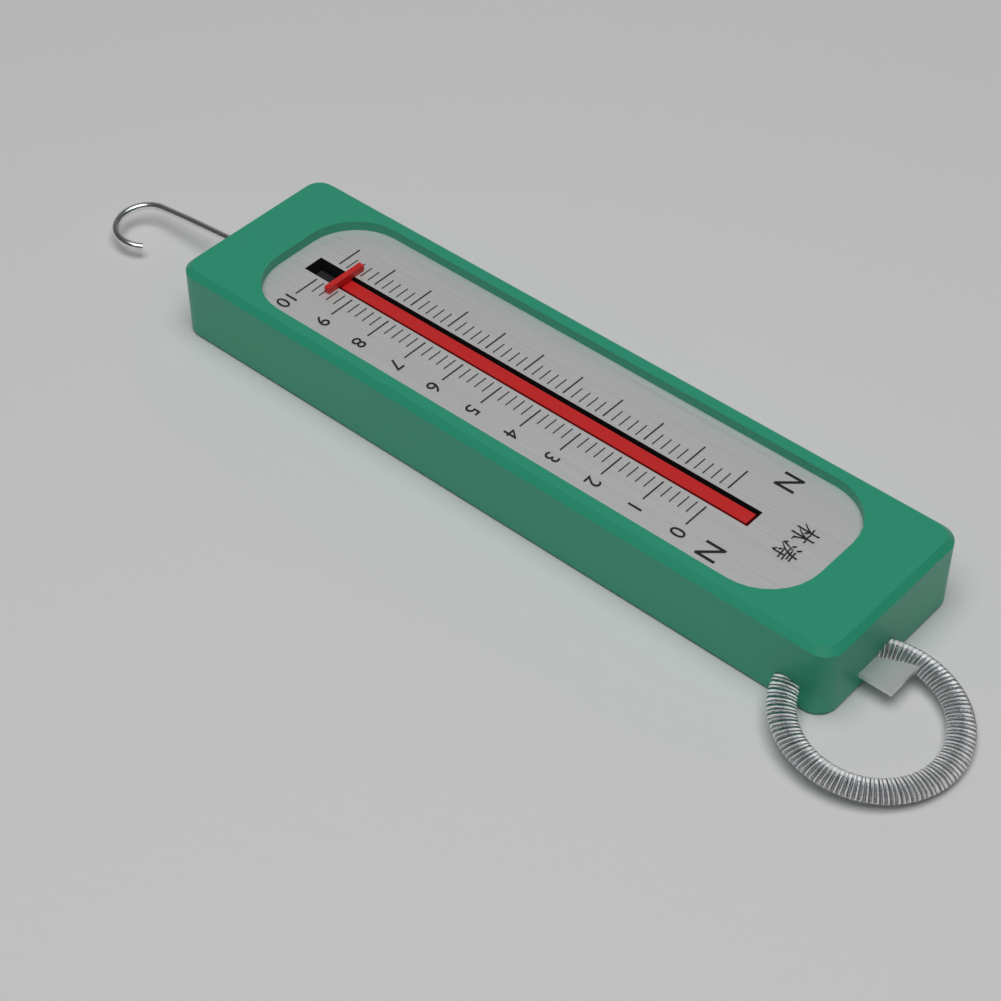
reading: 9.6 N
